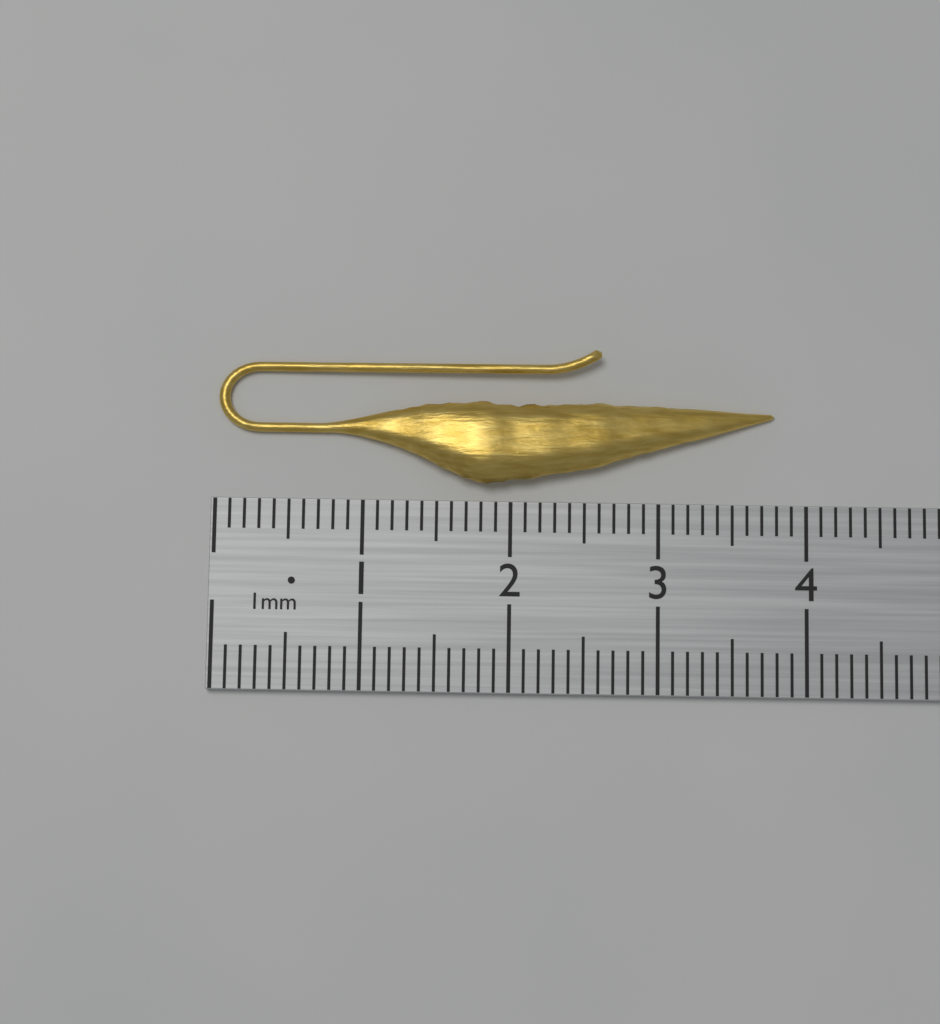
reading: 3.8 cm
